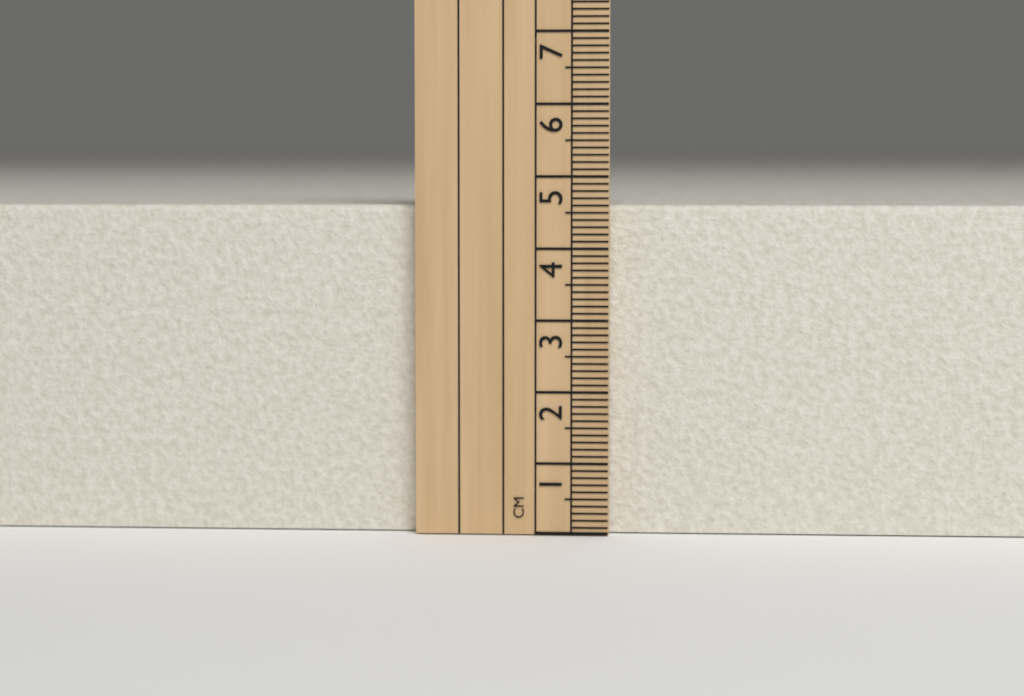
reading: 4.6 cm
